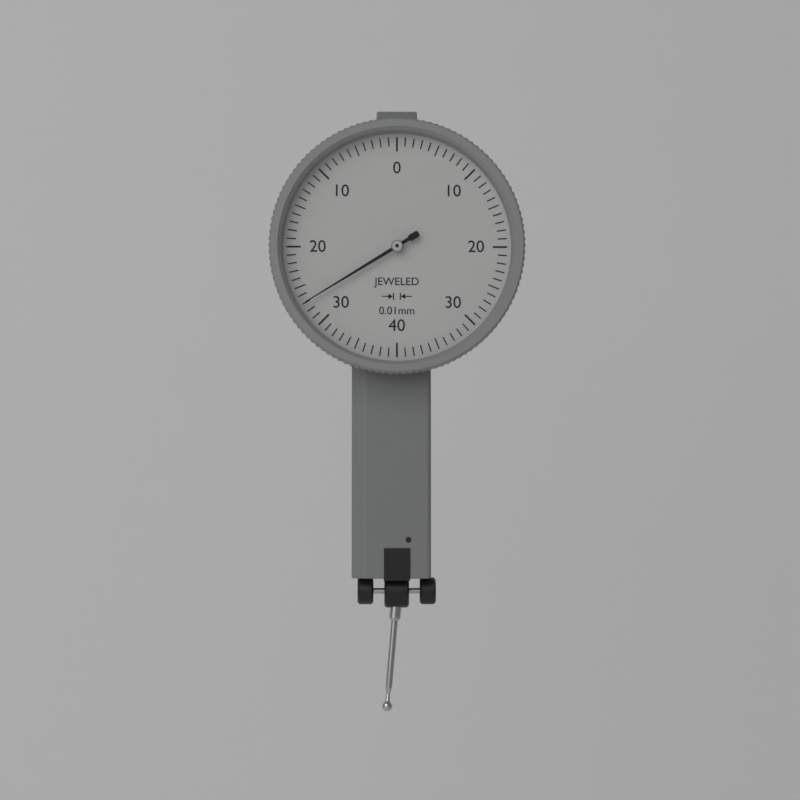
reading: 0.27 mm
